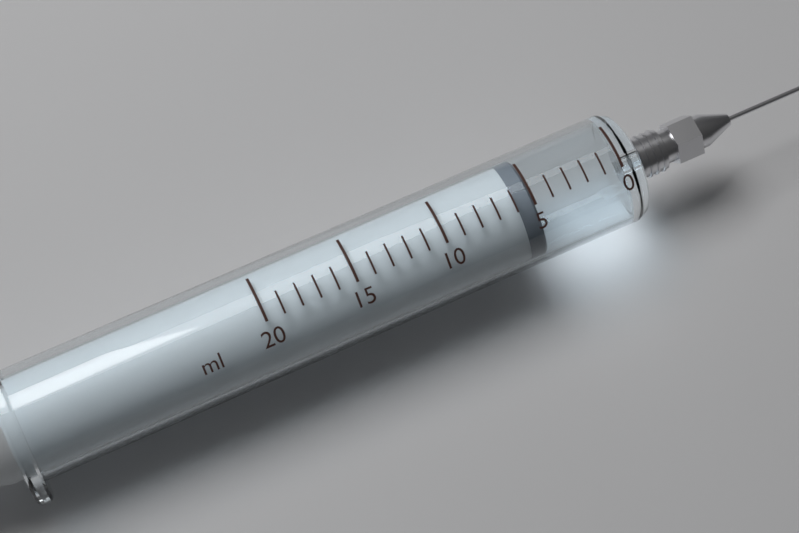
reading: 5 ml
